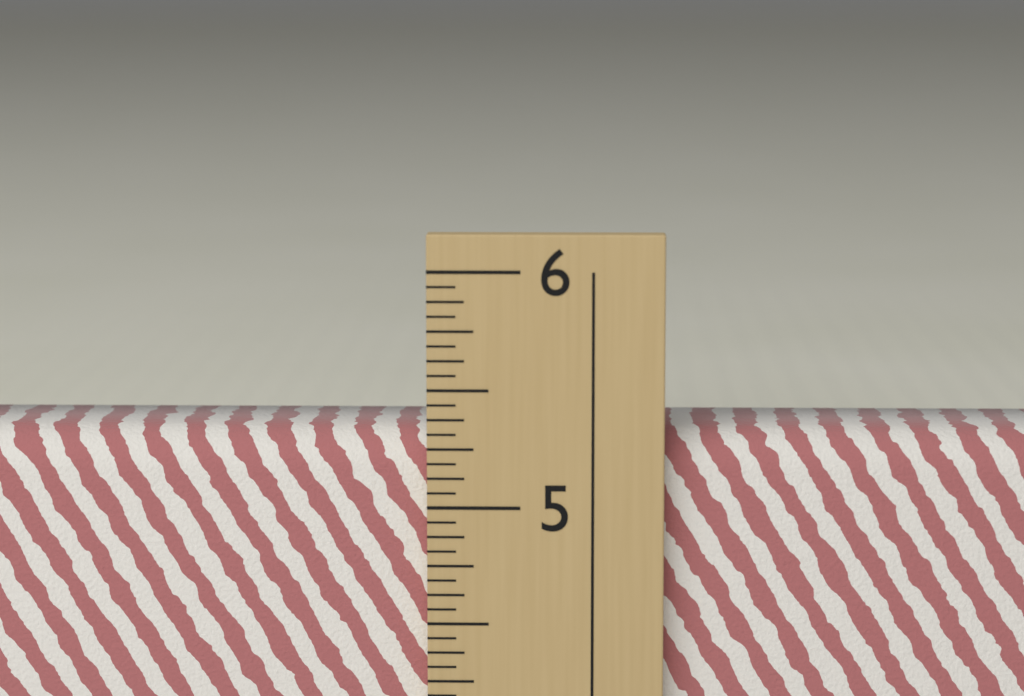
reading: 5.3125 in
